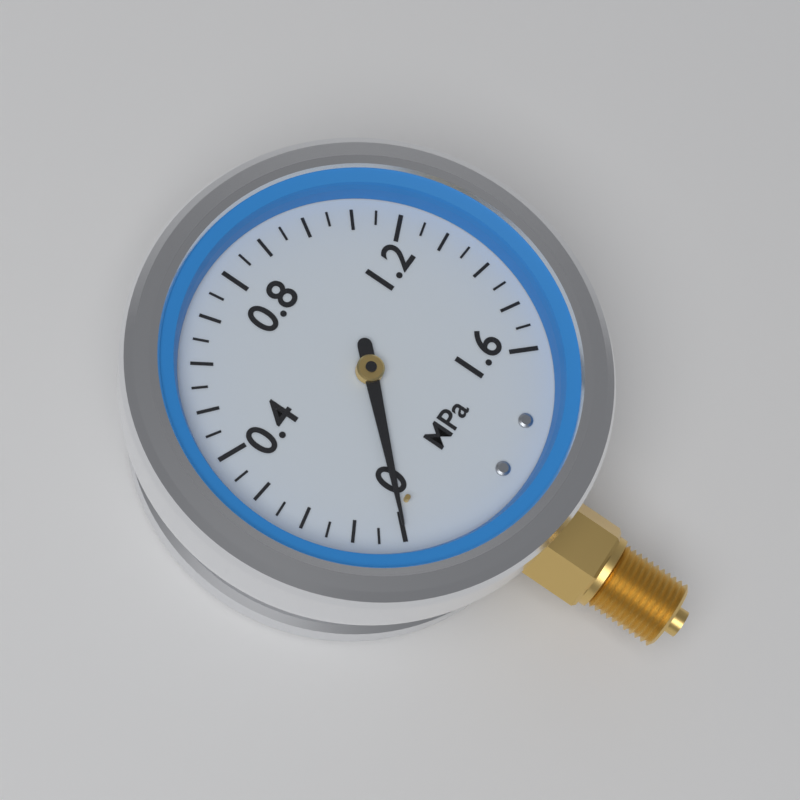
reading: 0.00 MPa
